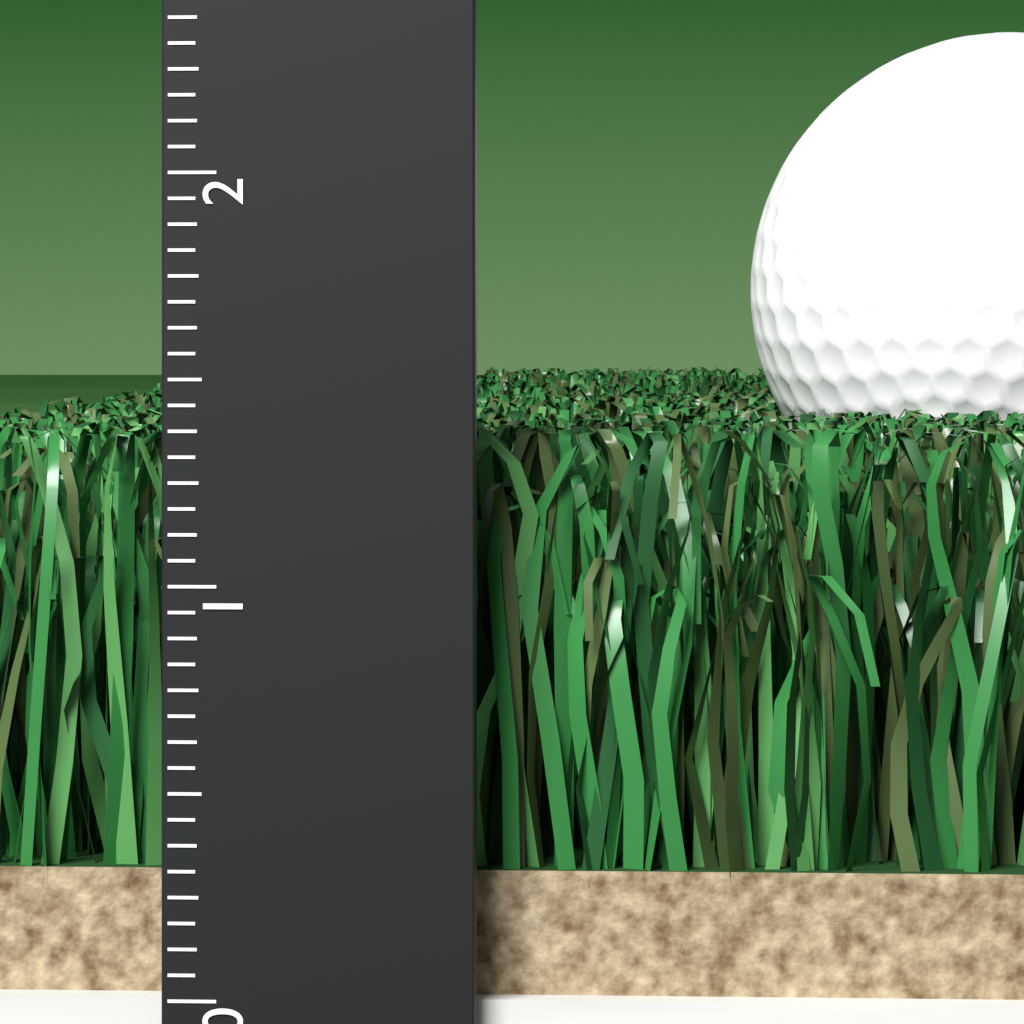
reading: 1.3750 (no unit)
